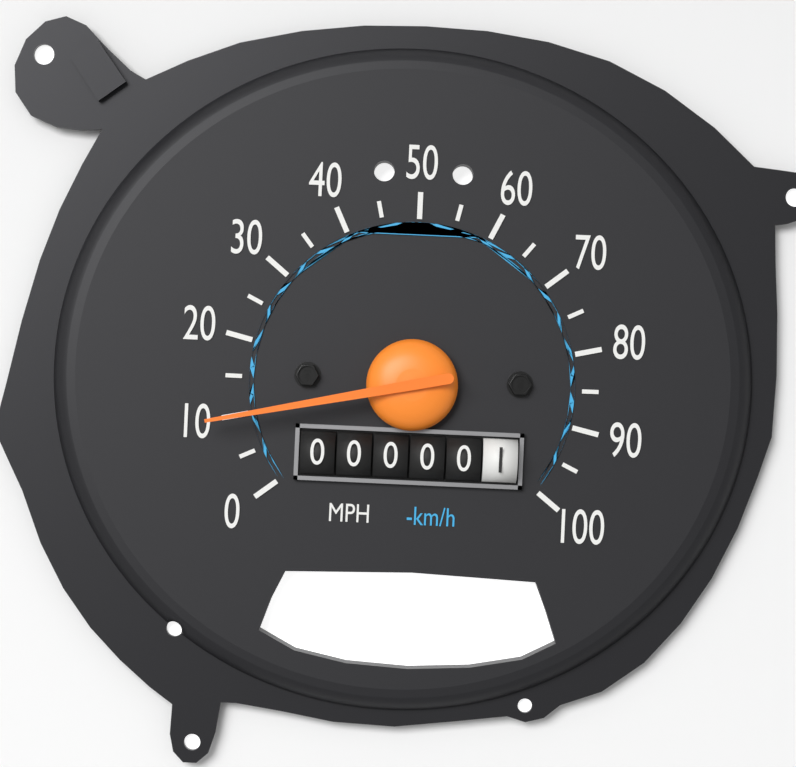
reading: 10 MPH
